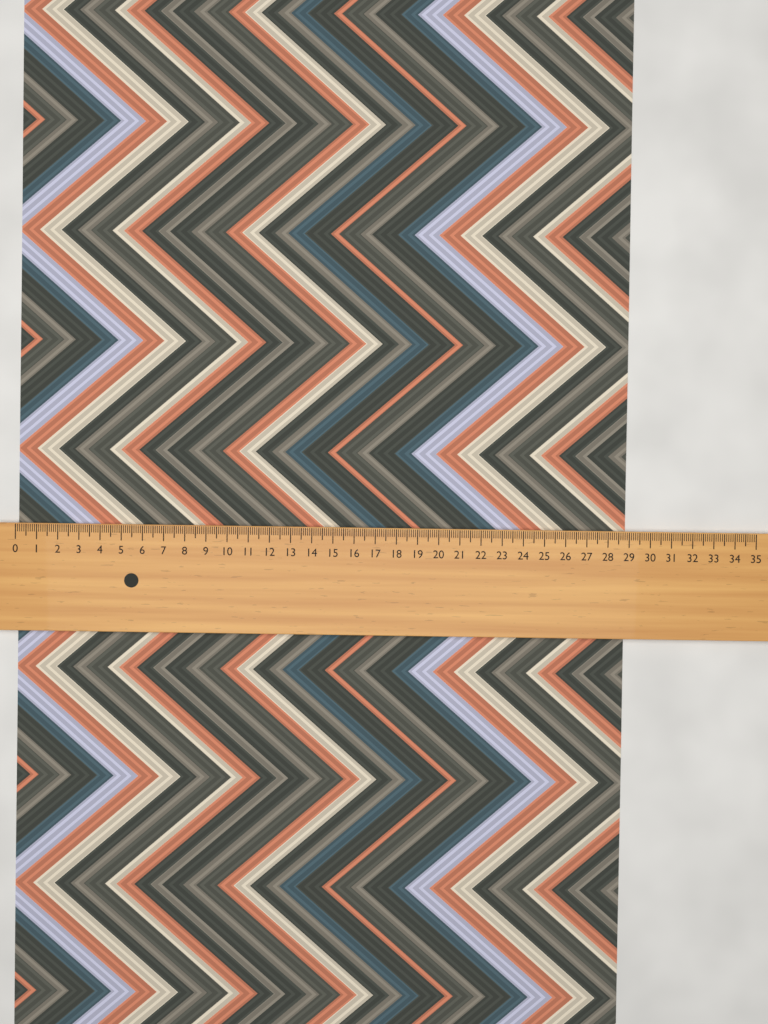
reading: 28.9 (no unit)
